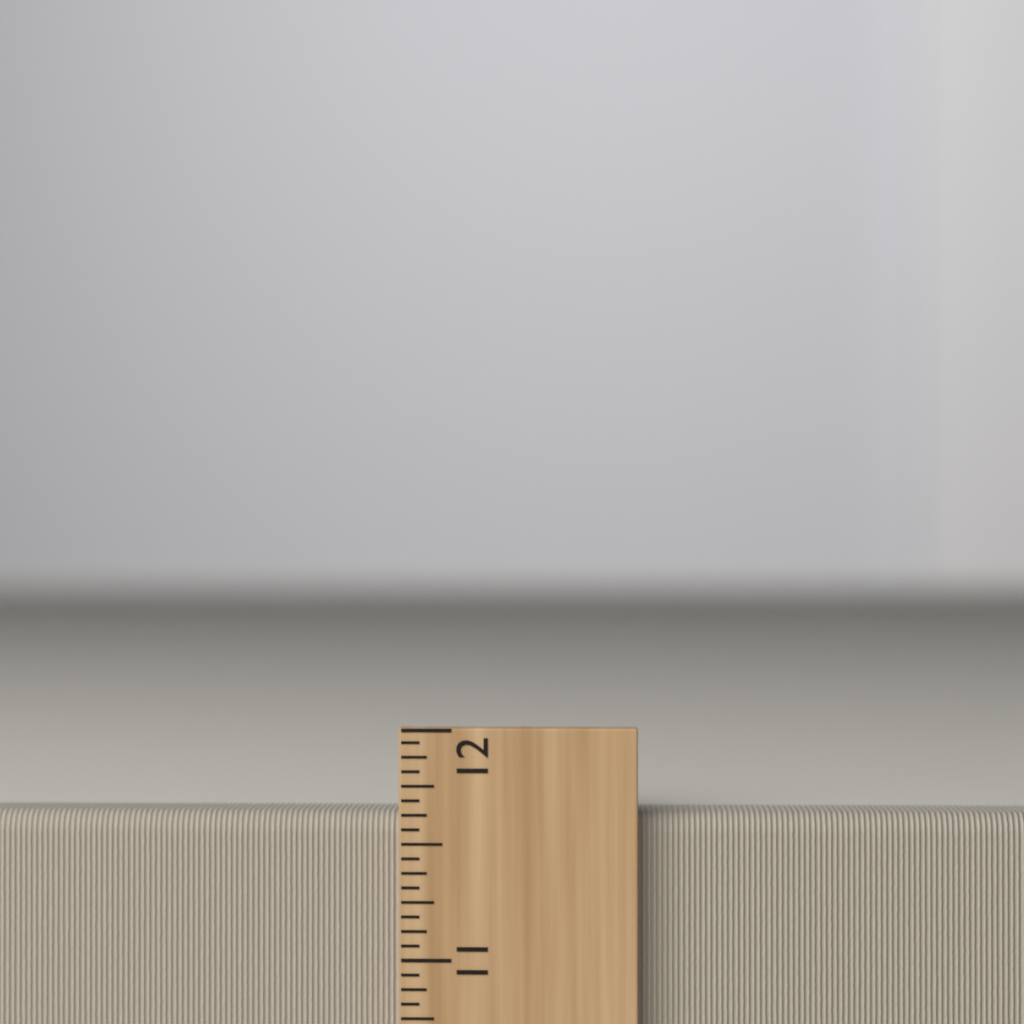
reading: 11.6250 inch
